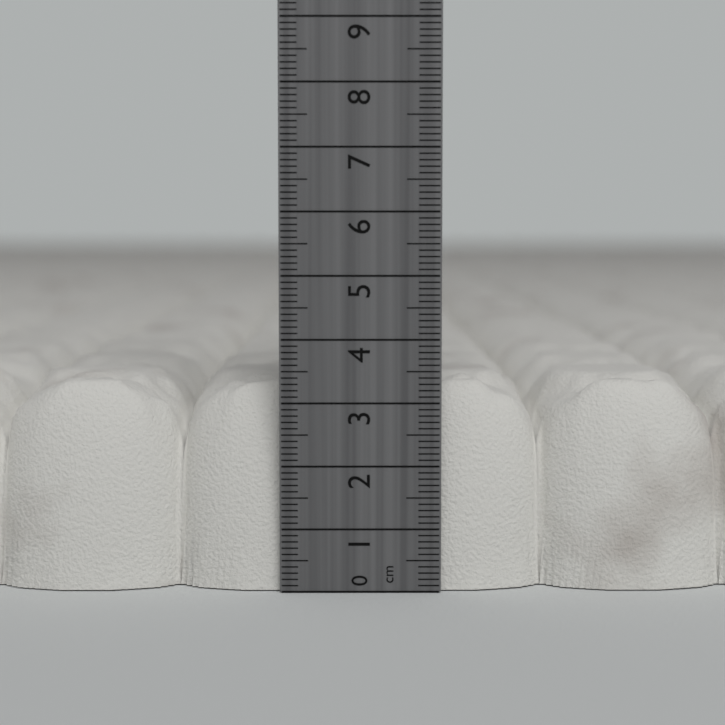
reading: 3.3 cm
